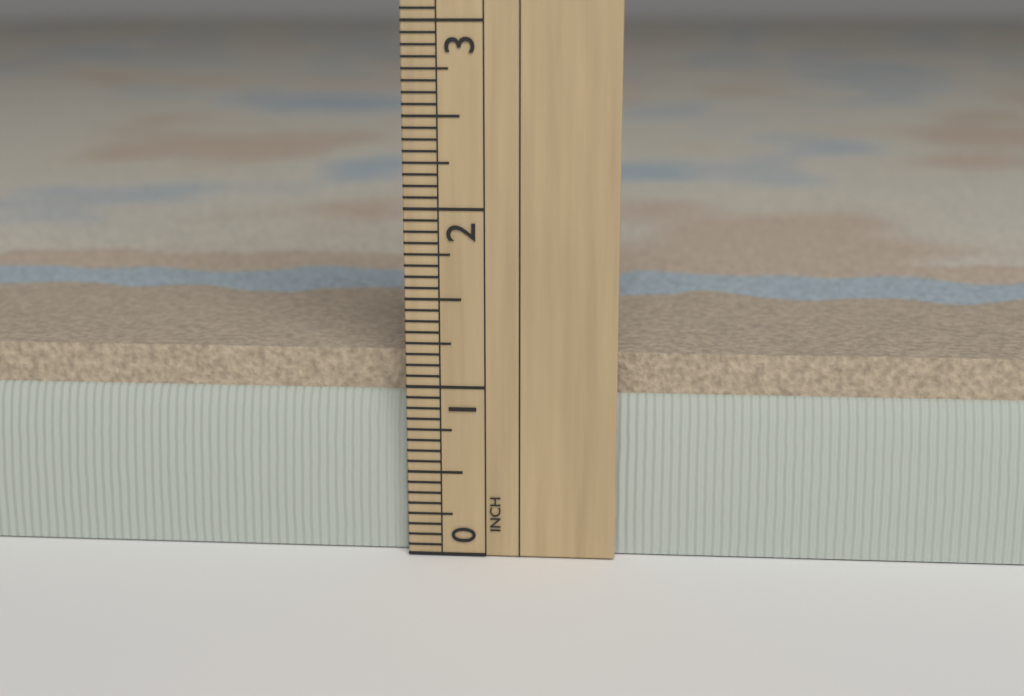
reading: 1.1875 in
